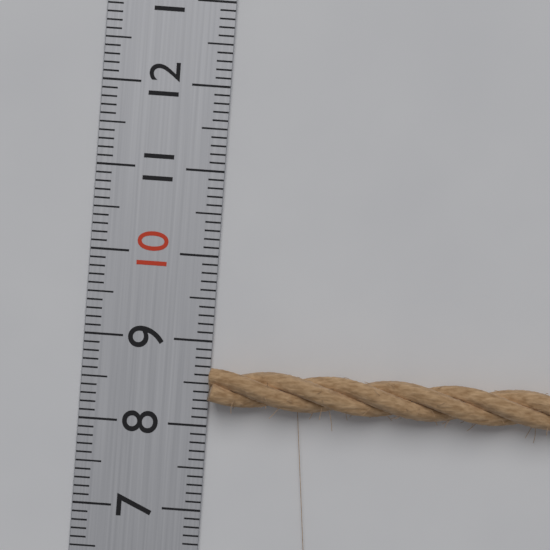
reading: 8.7 (no unit)
